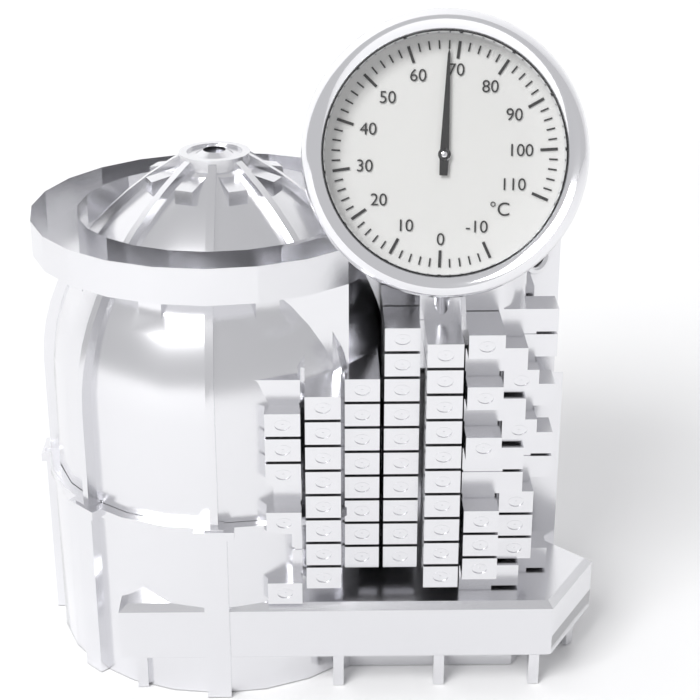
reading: 68 °C
